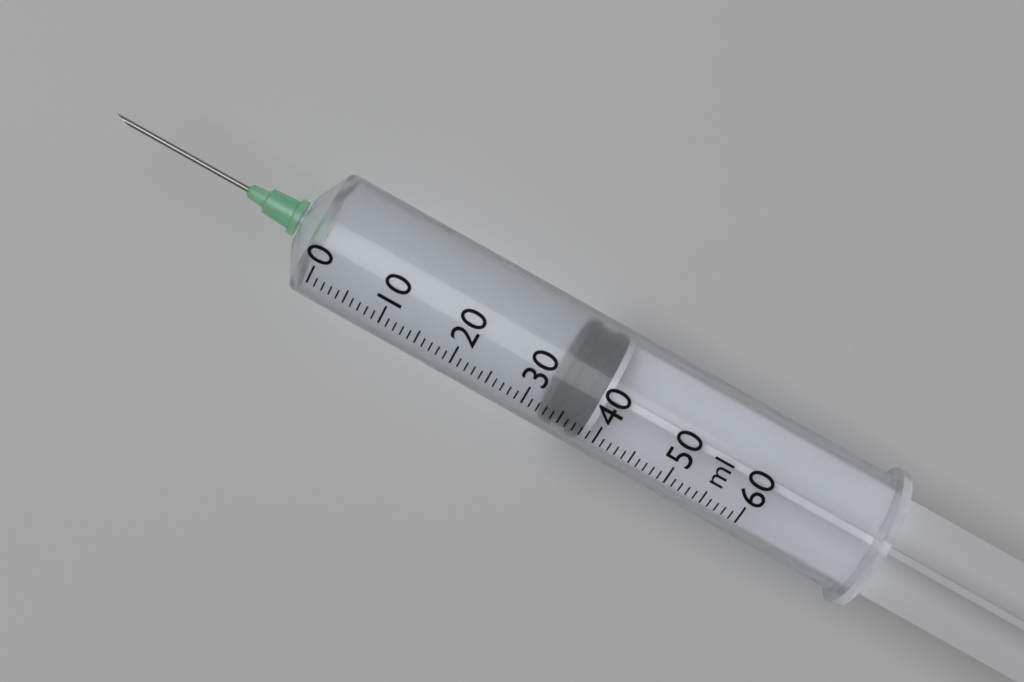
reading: 33 ml
